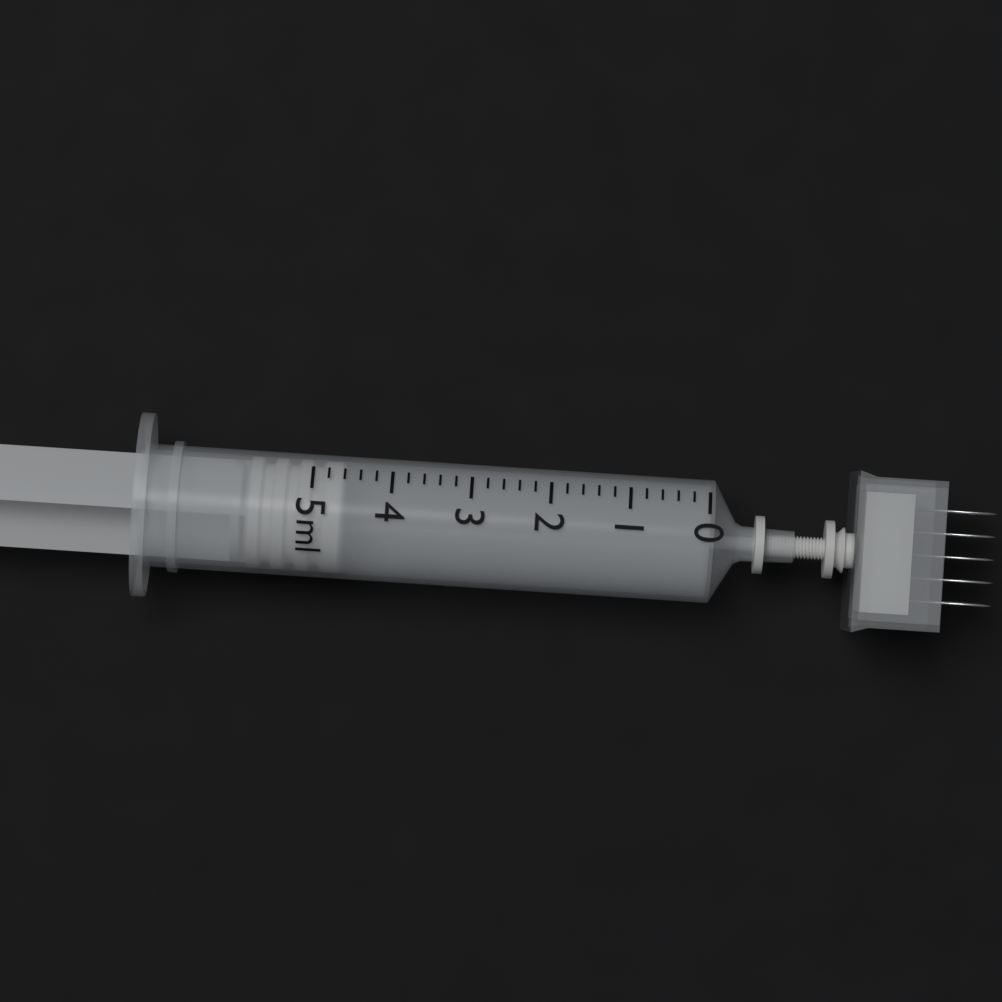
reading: 4.6 ml
